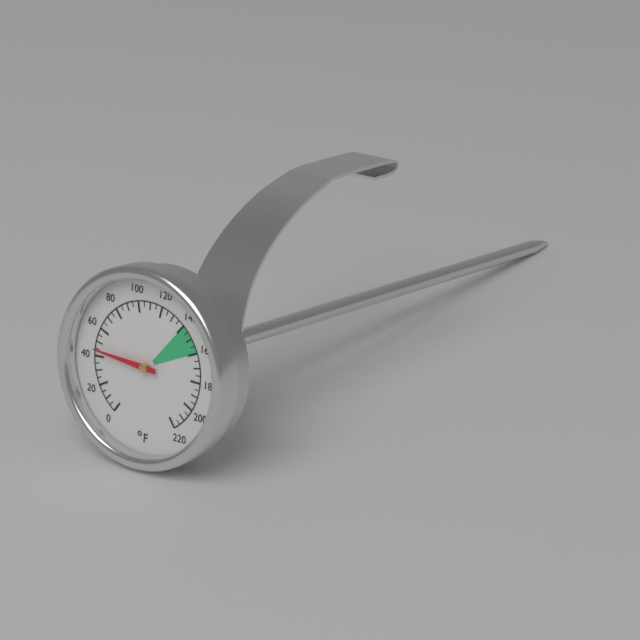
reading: 45 °F
